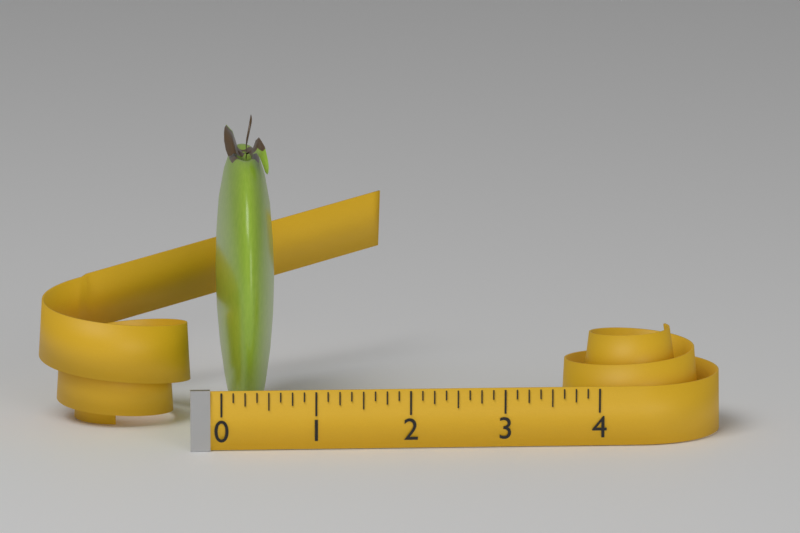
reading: 0.625 (no unit)
